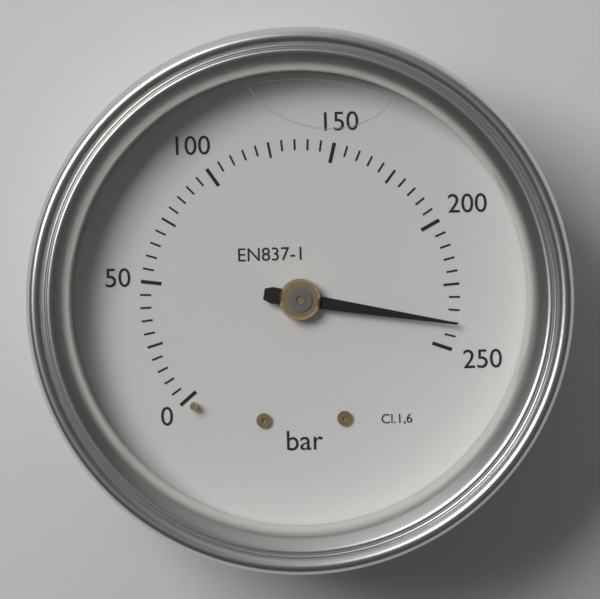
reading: 240 bar
